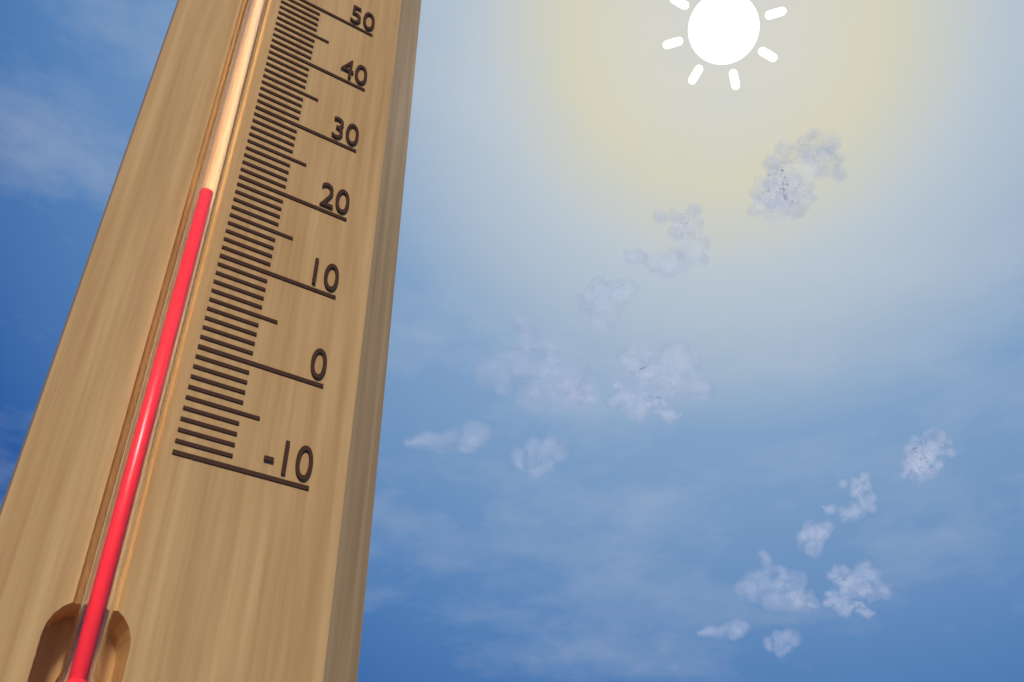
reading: 16 (no unit)
